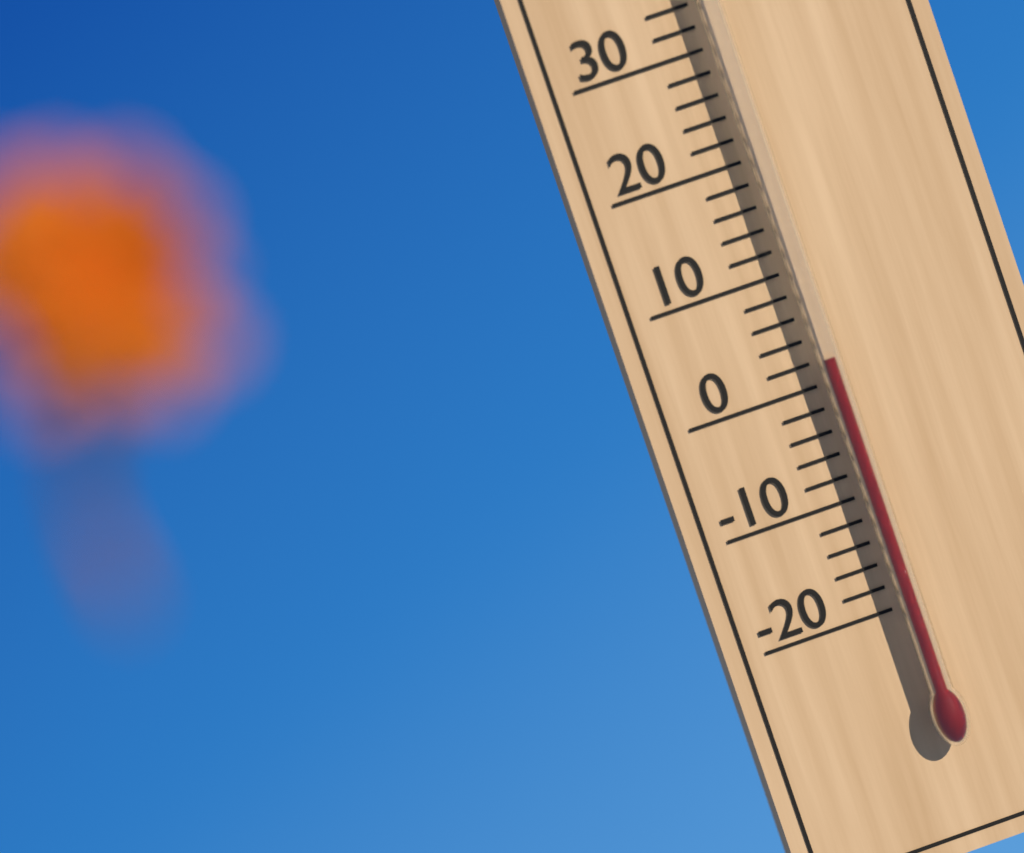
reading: 2 °C
